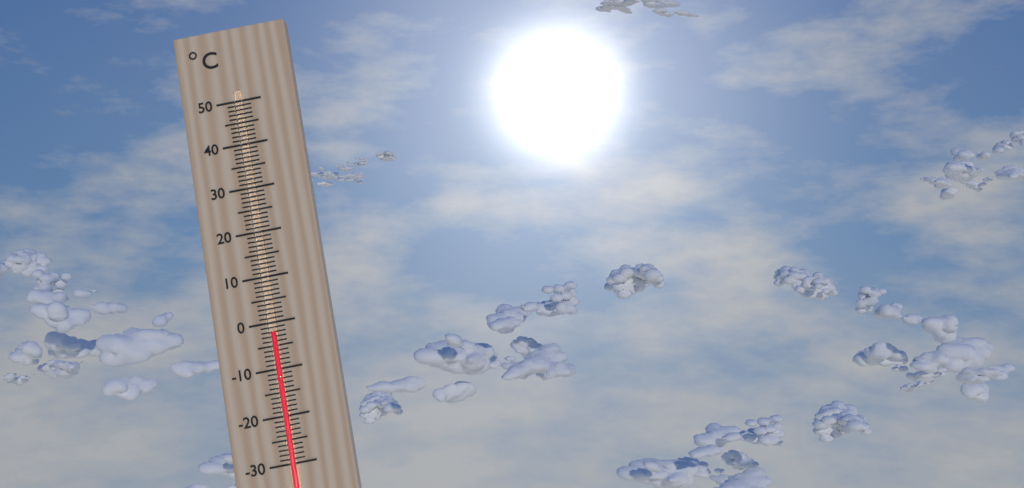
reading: -2 °C
